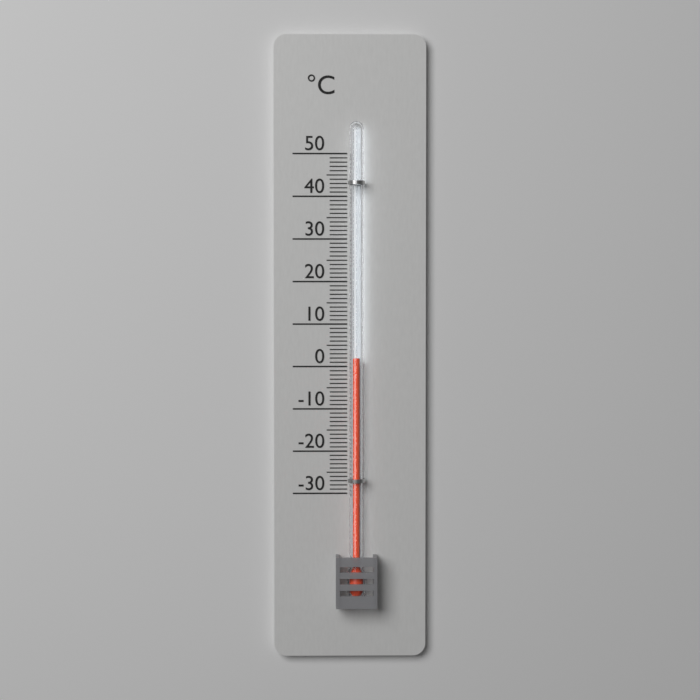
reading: 2 °C
